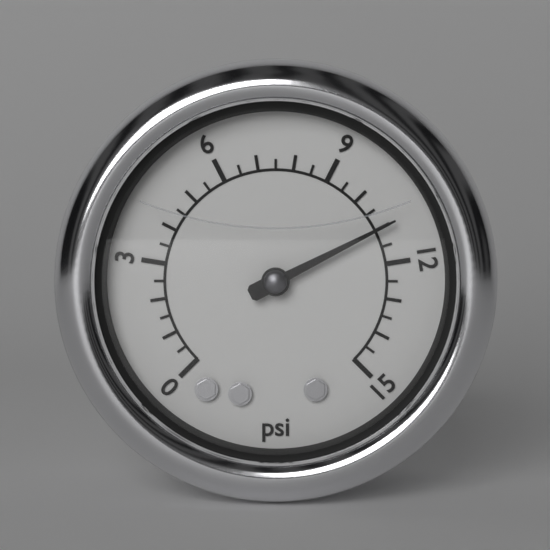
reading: 11.0 psi
